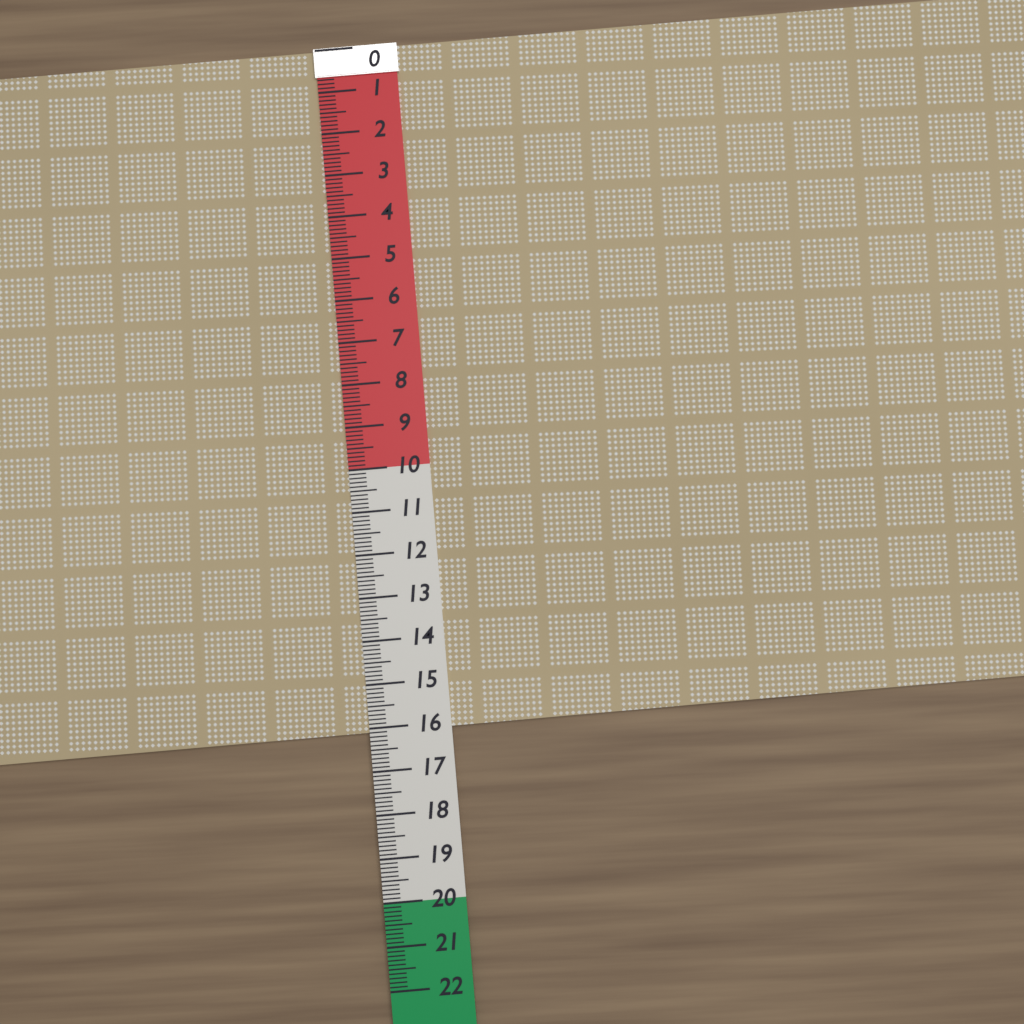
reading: 16.1 (no unit)
